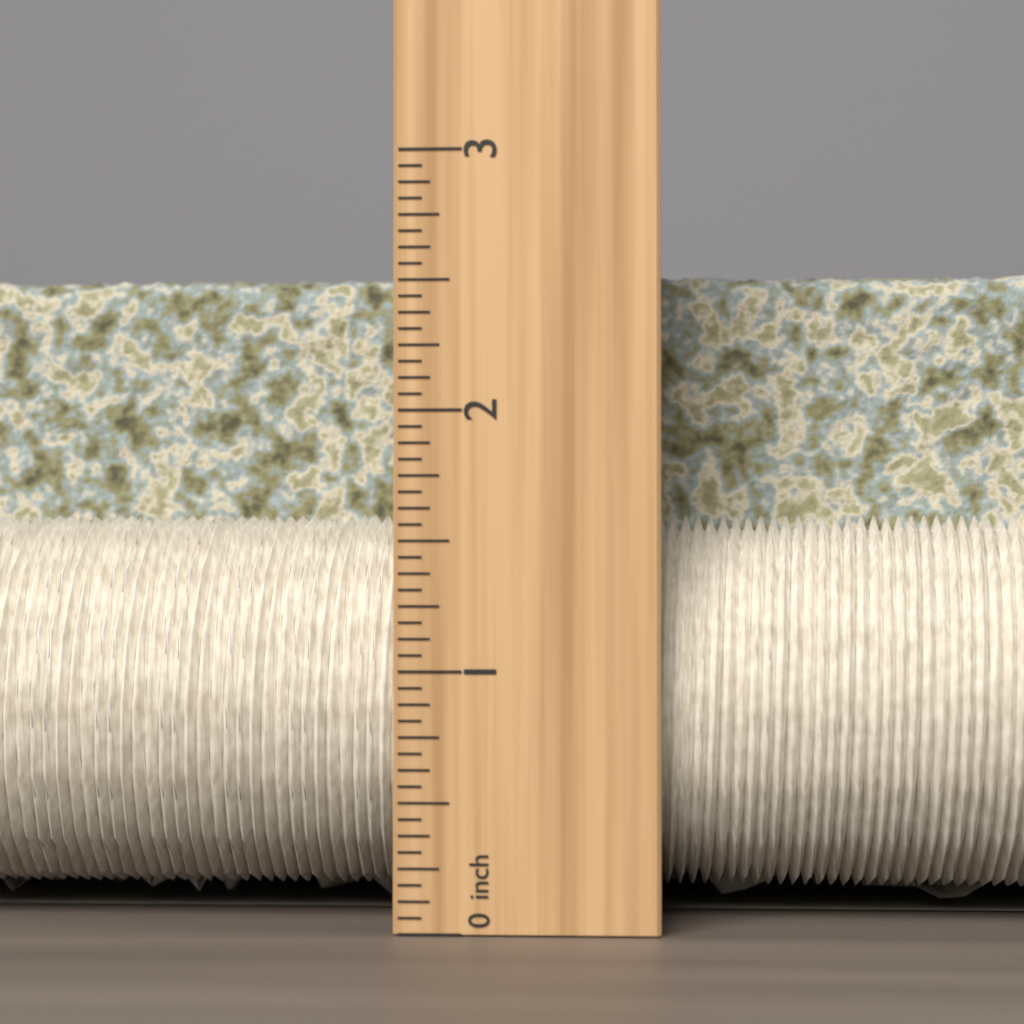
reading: 2.6250 inch
